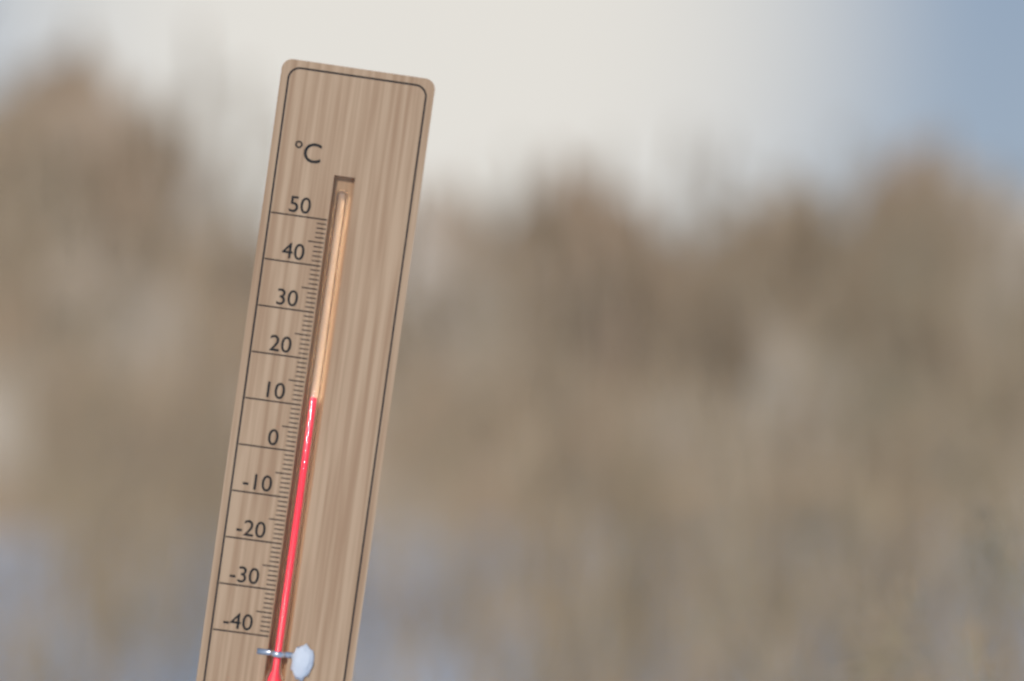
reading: 12 °C
